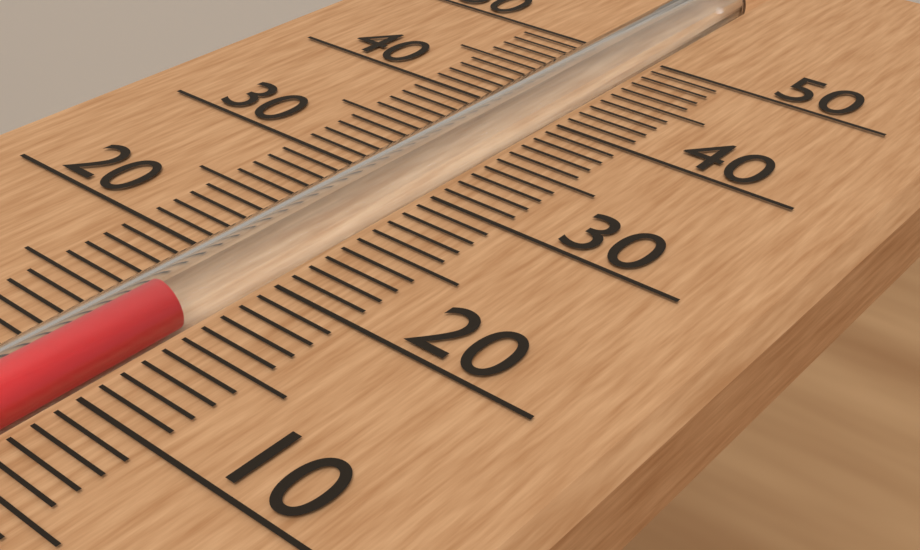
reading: 16 (no unit)
